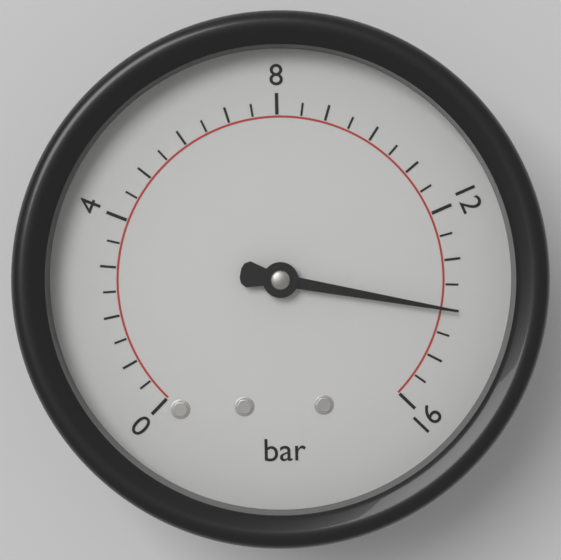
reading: 14.0 bar
